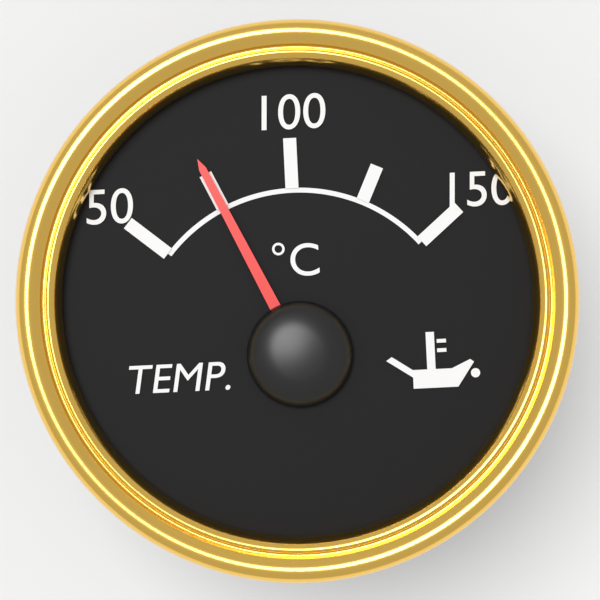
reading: 75 °C
